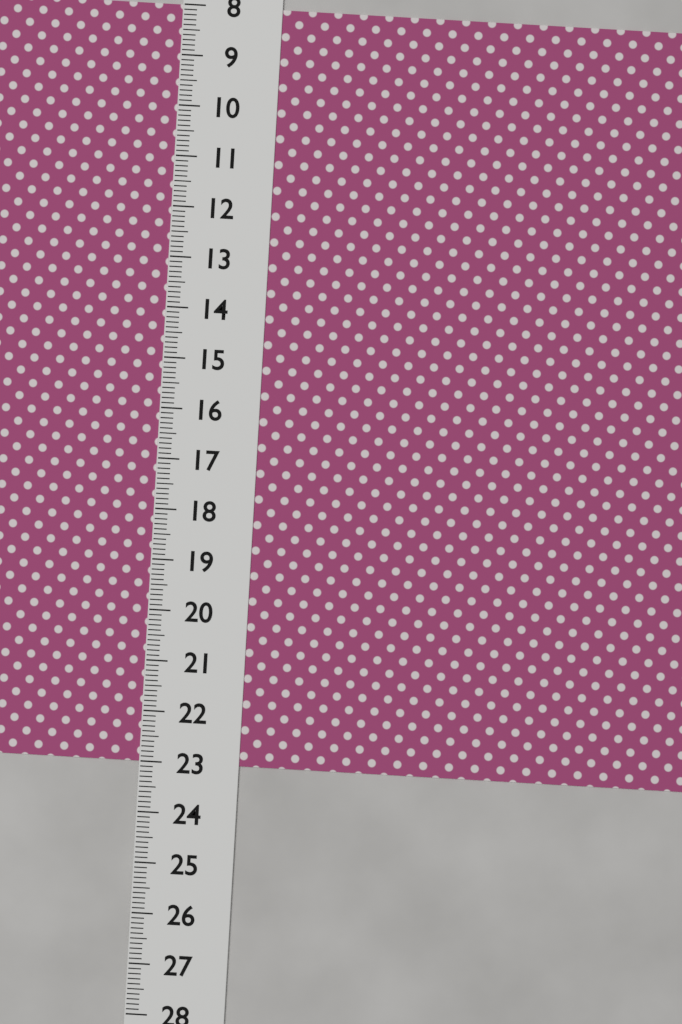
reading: 23.0 (no unit)
